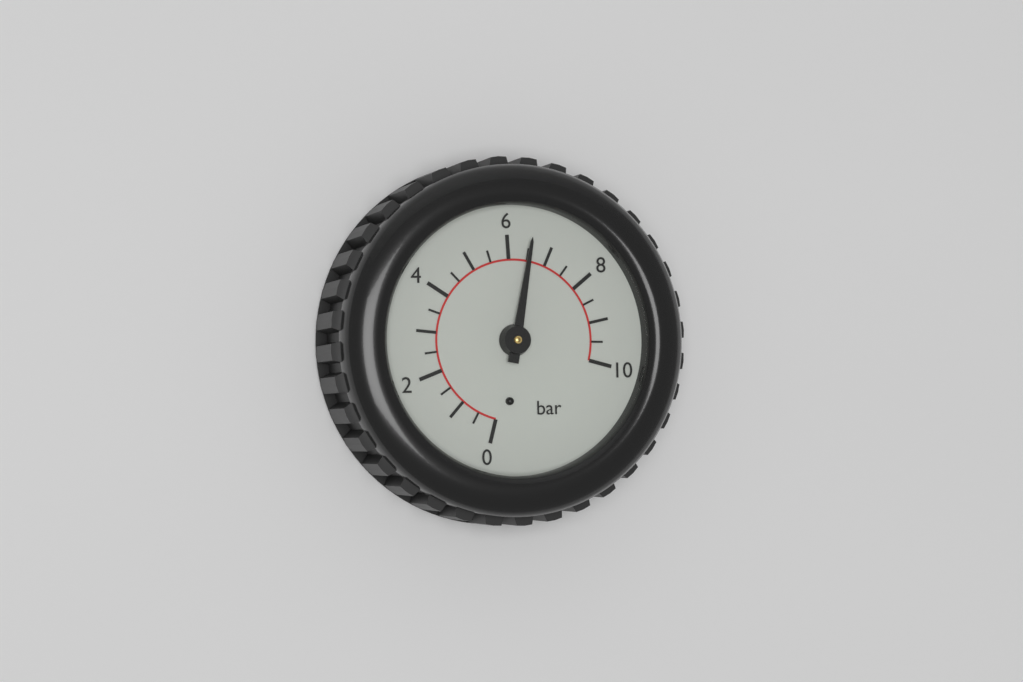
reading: 6.5 bar
